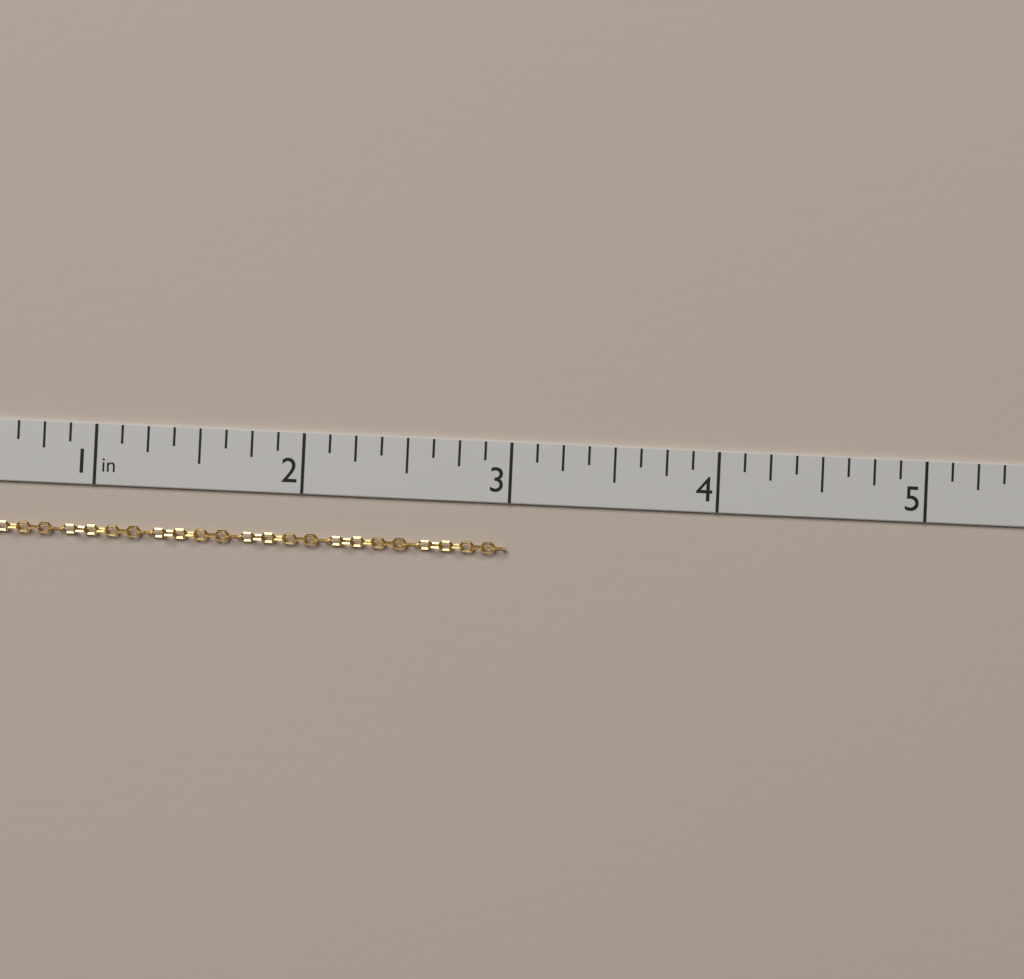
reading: 3.000 in
